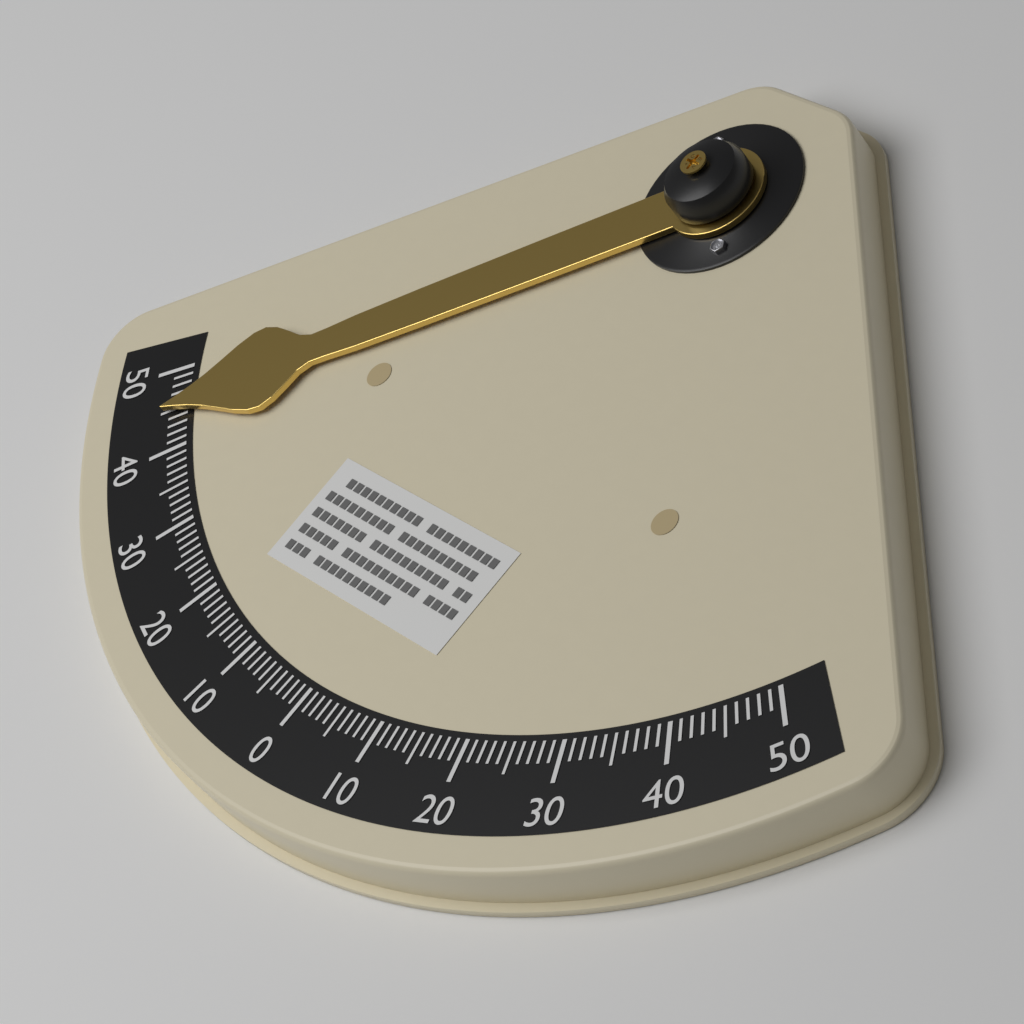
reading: -45 °
